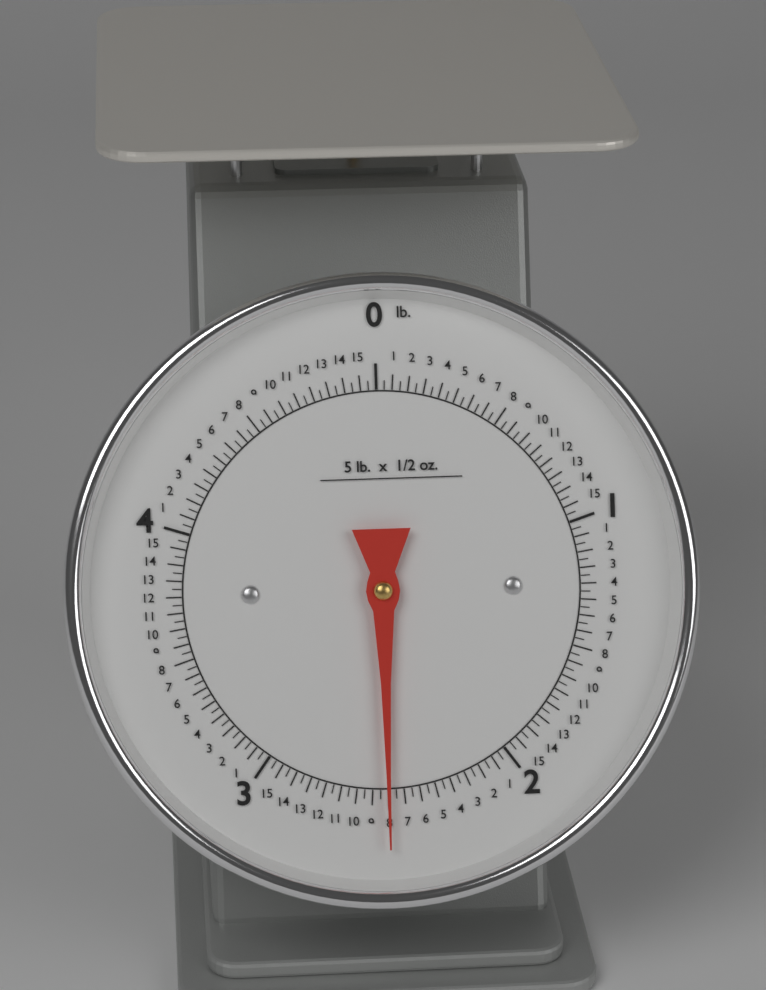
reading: 2.50000 lb
